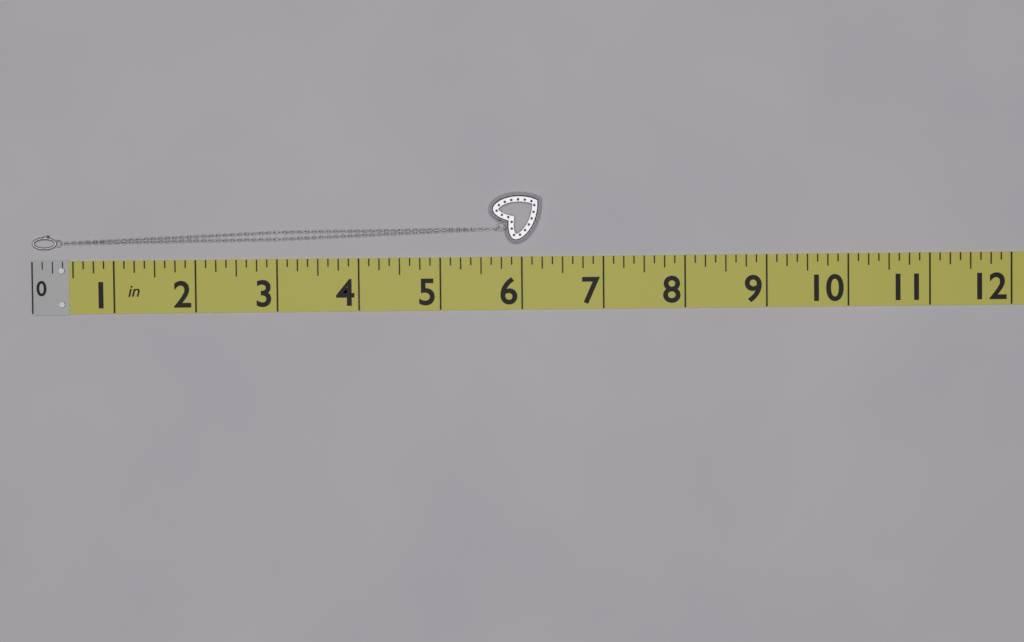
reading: 6.250 in
